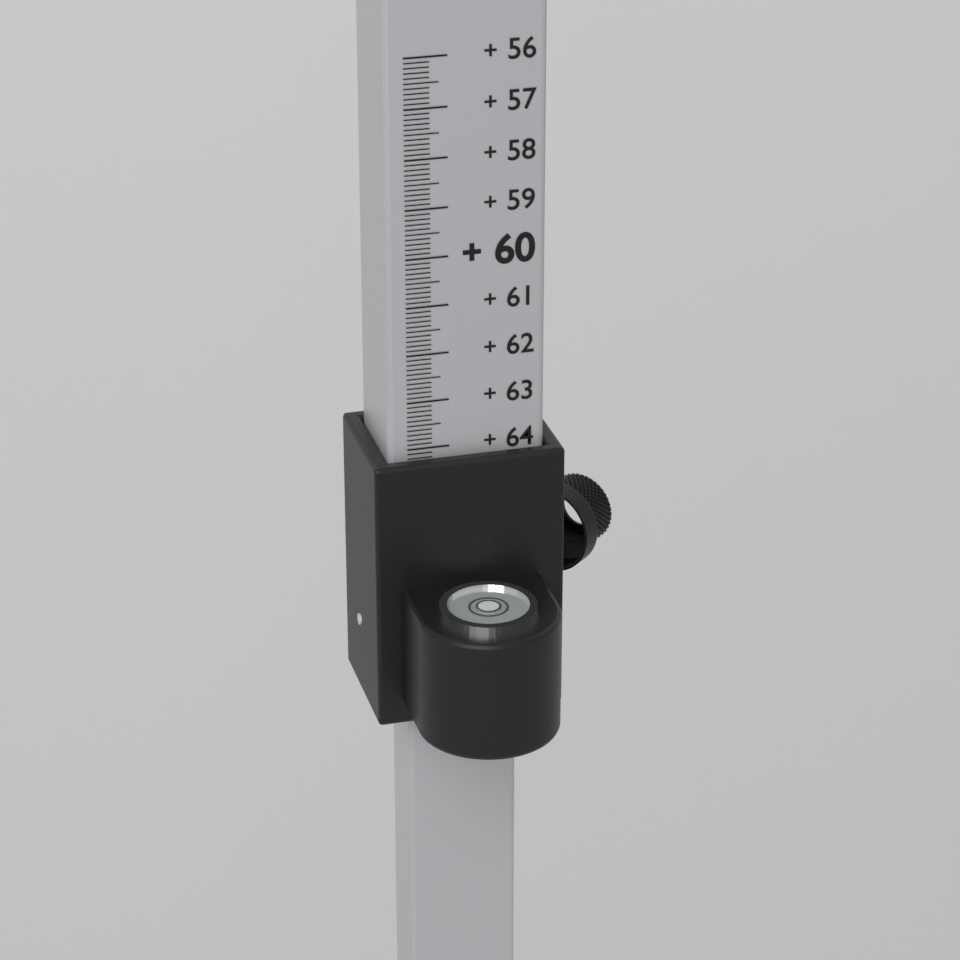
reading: 64.2 (no unit)
